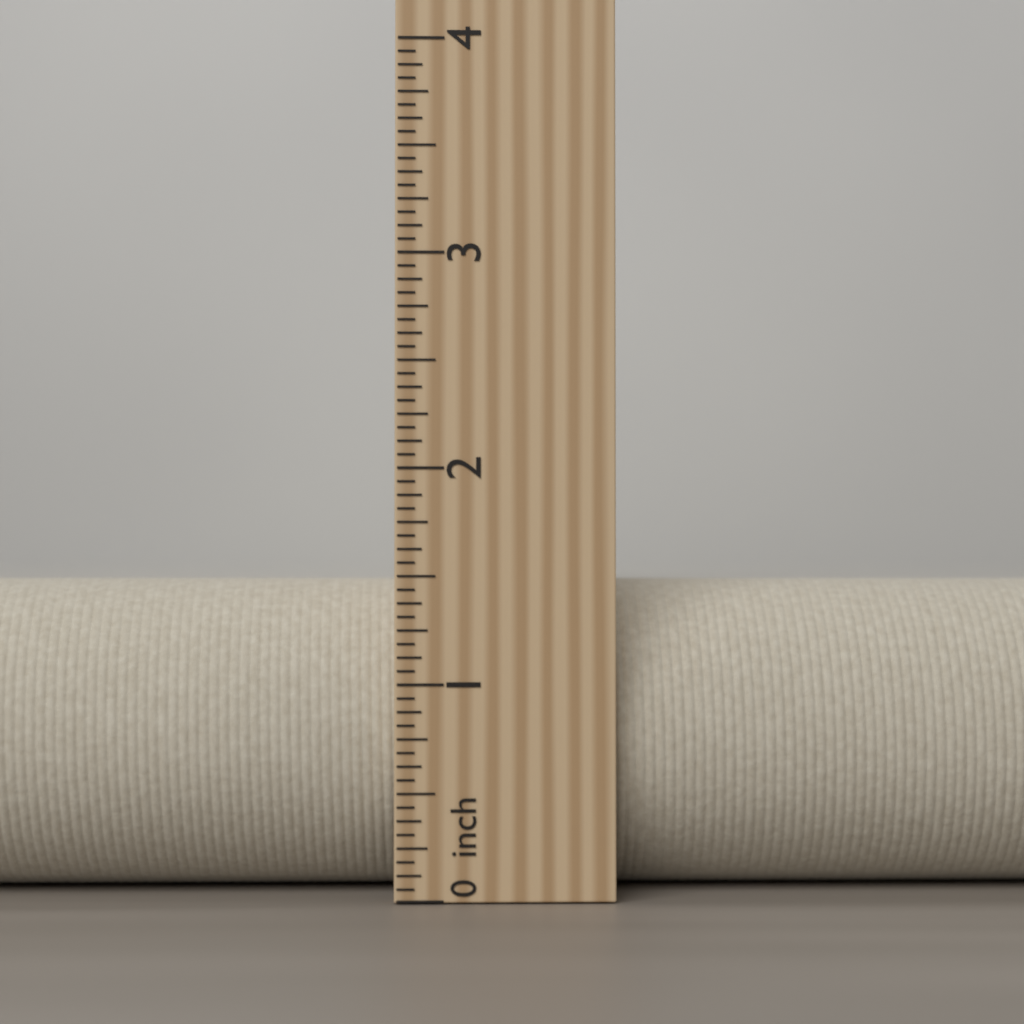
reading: 1.5000 inch
